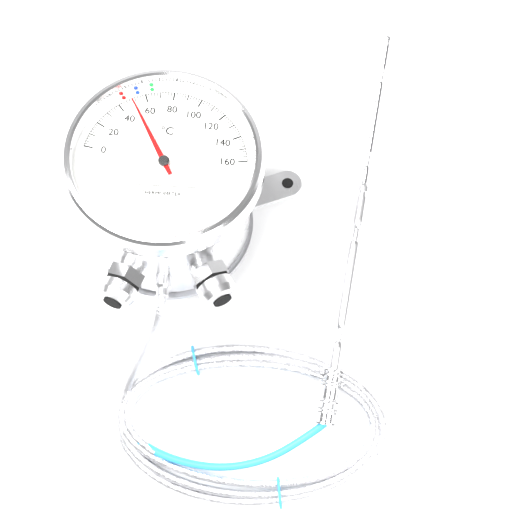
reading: 50 °C
